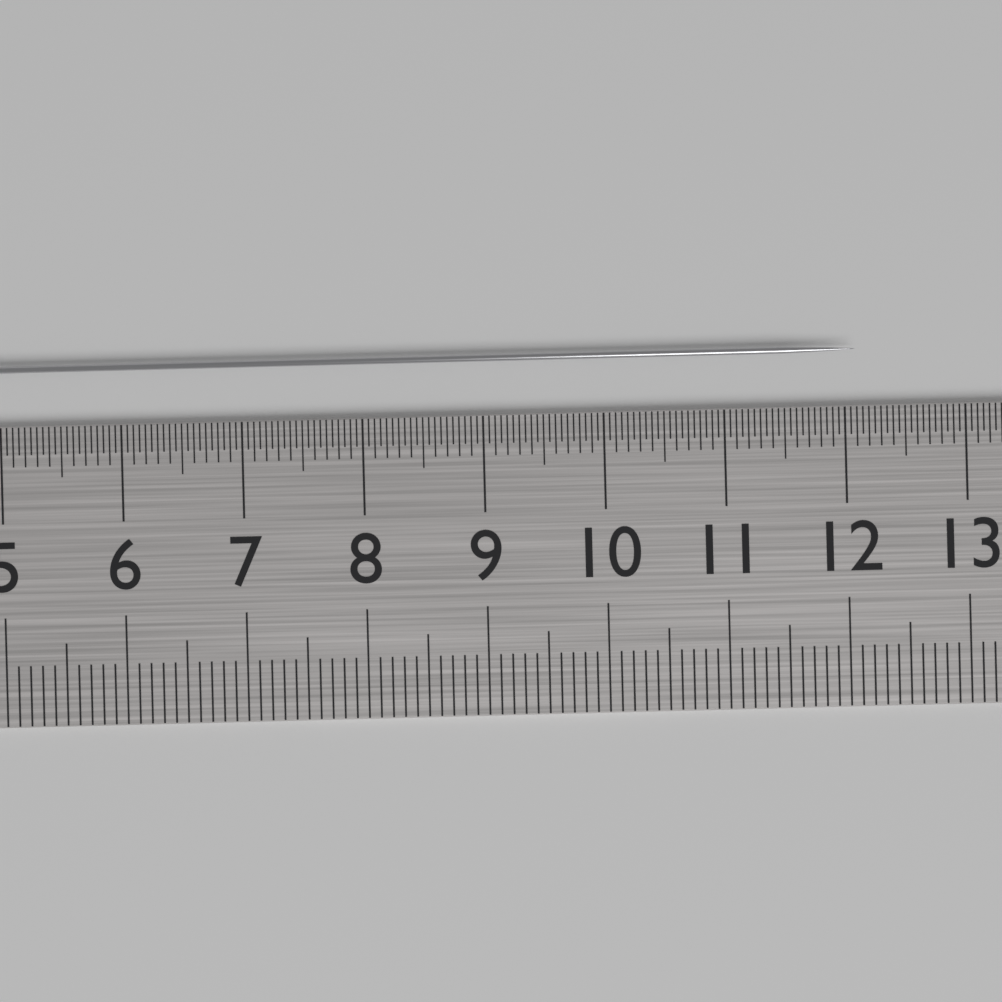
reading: 12.10 cm
